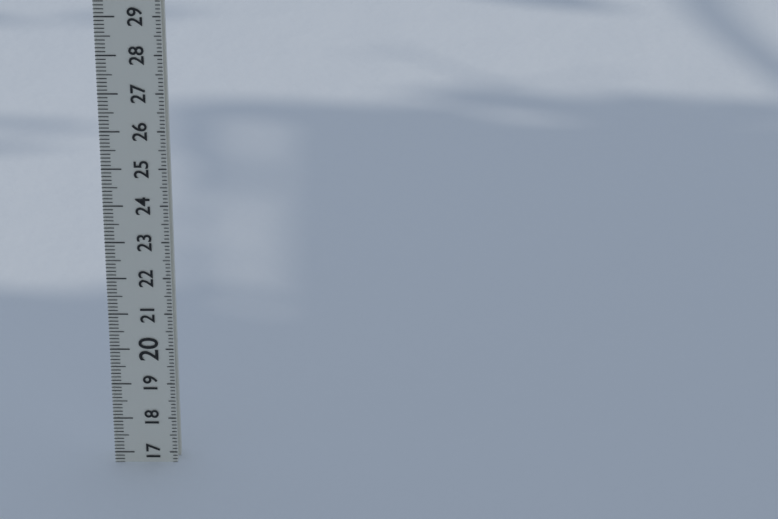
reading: 16.7 (no unit)
